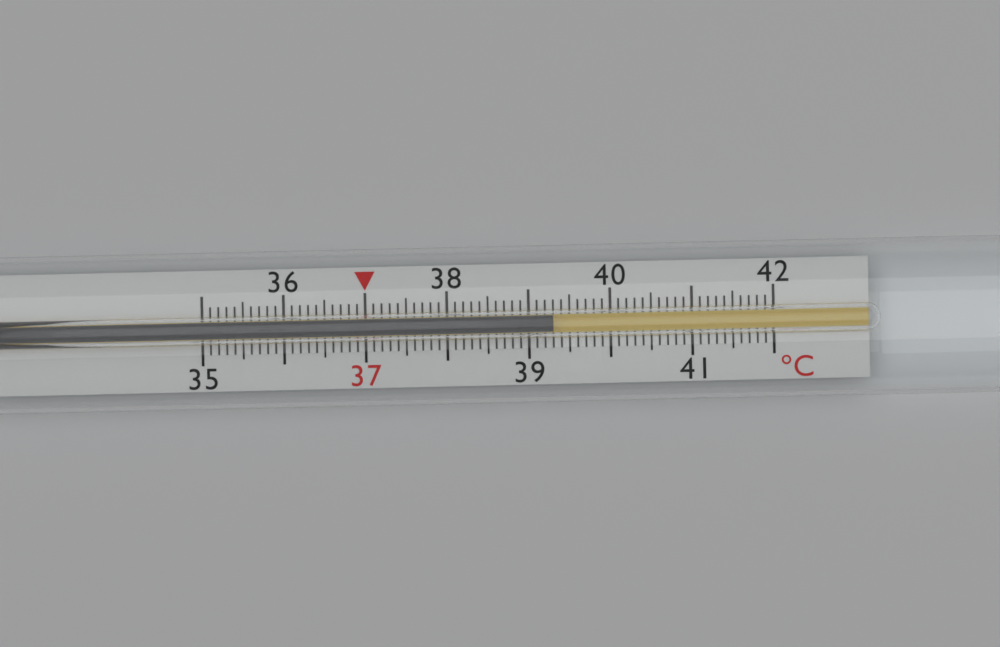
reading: 39.3 °C
